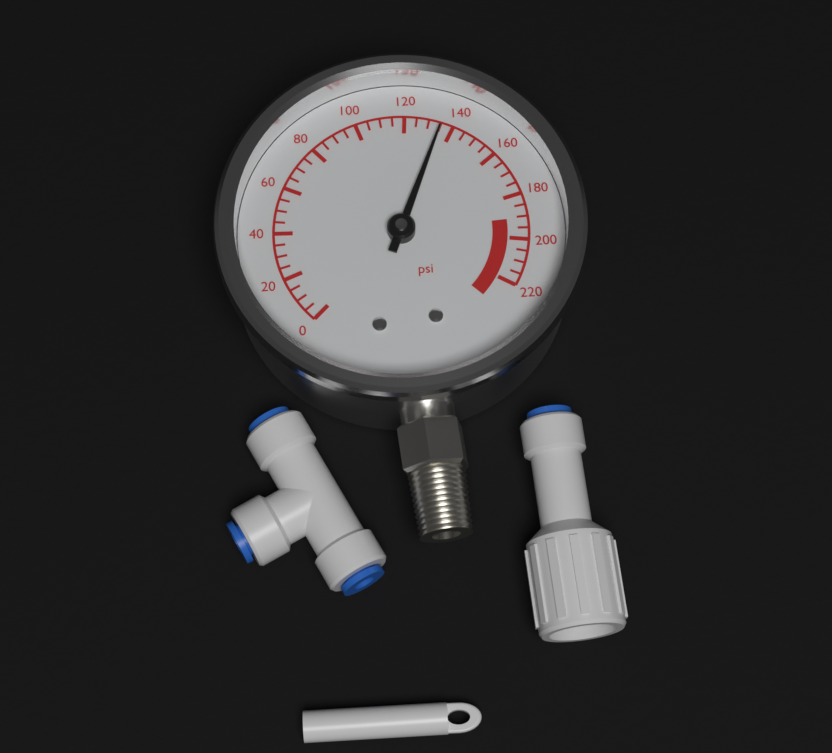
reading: 135 psi
